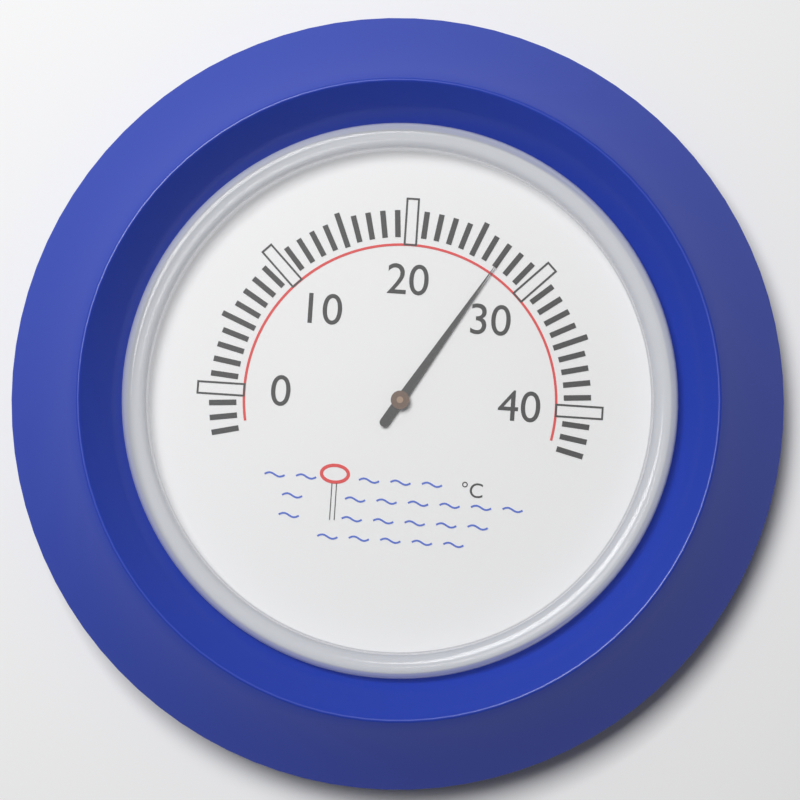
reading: 27 °C
